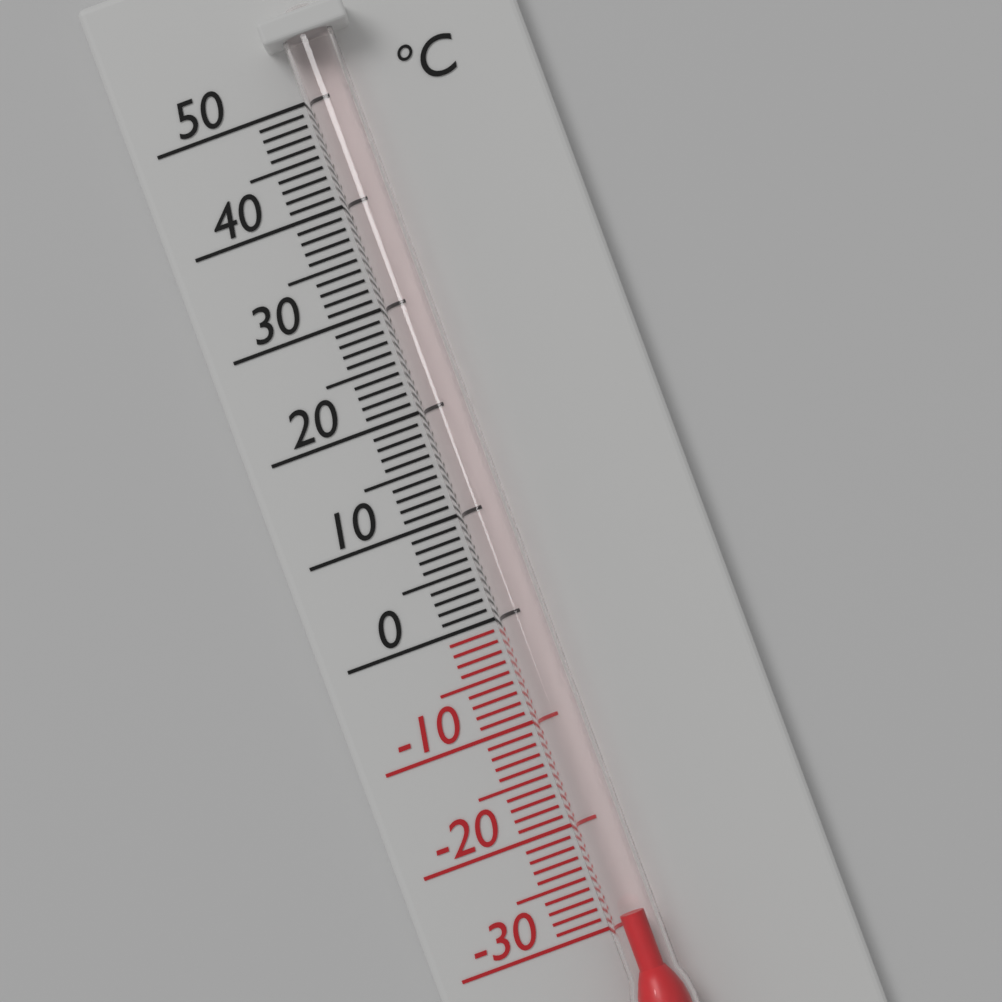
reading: -29 °C
